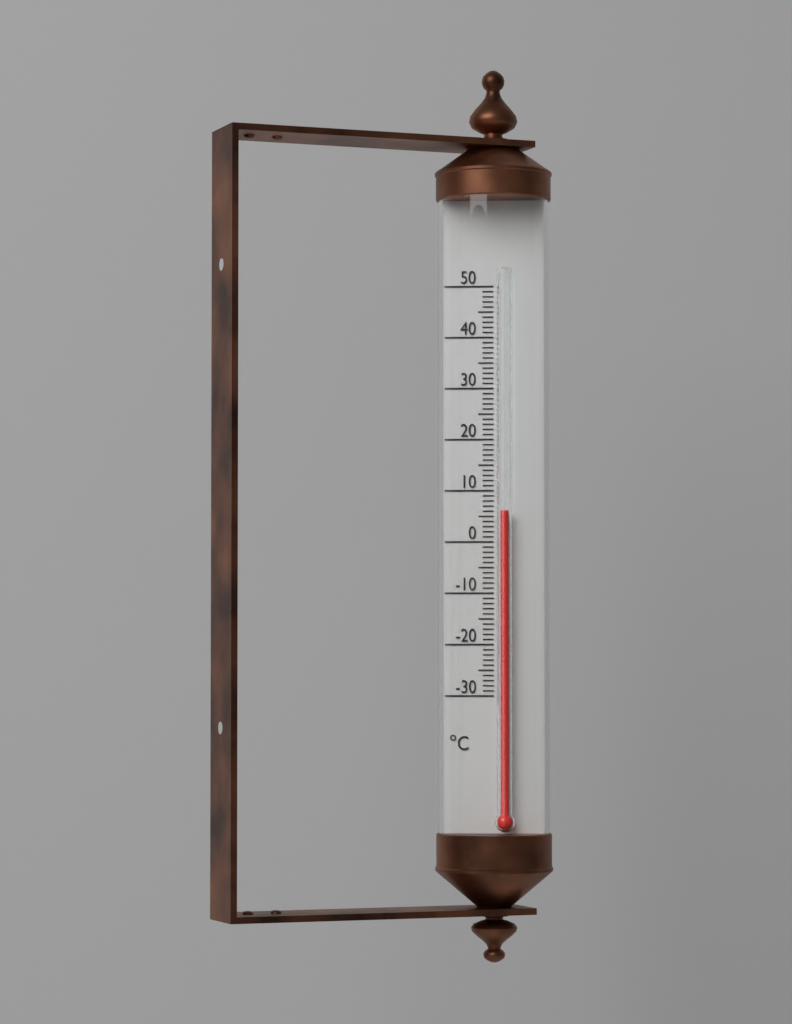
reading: 6 °C
